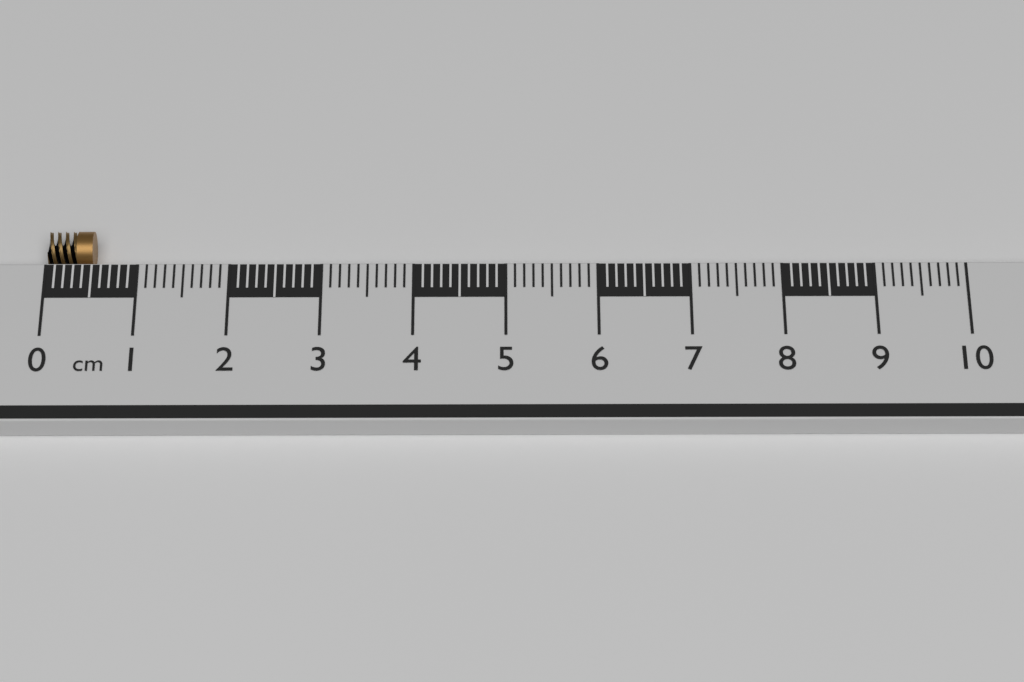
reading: 0.5 cm
